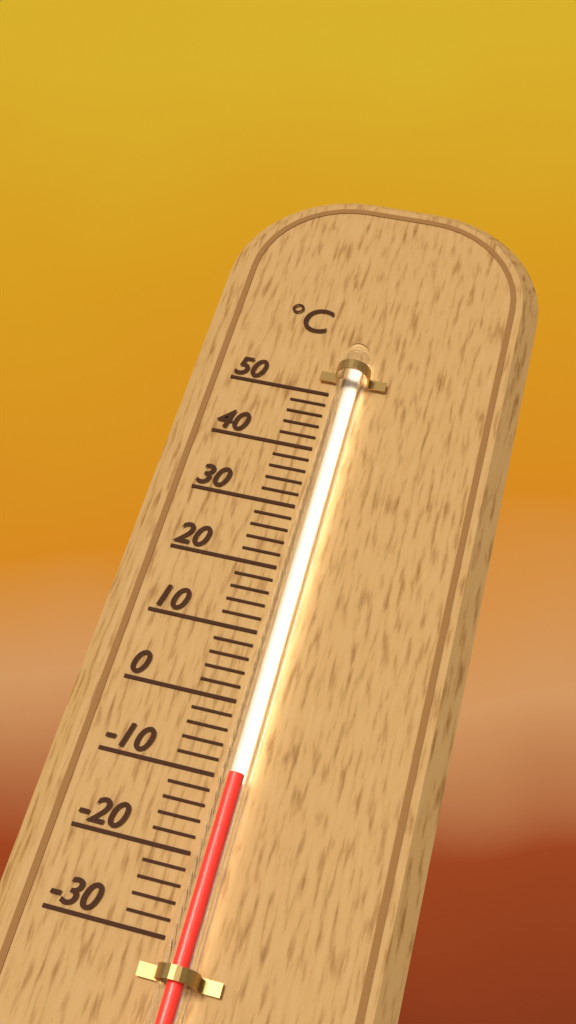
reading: -10 °C
